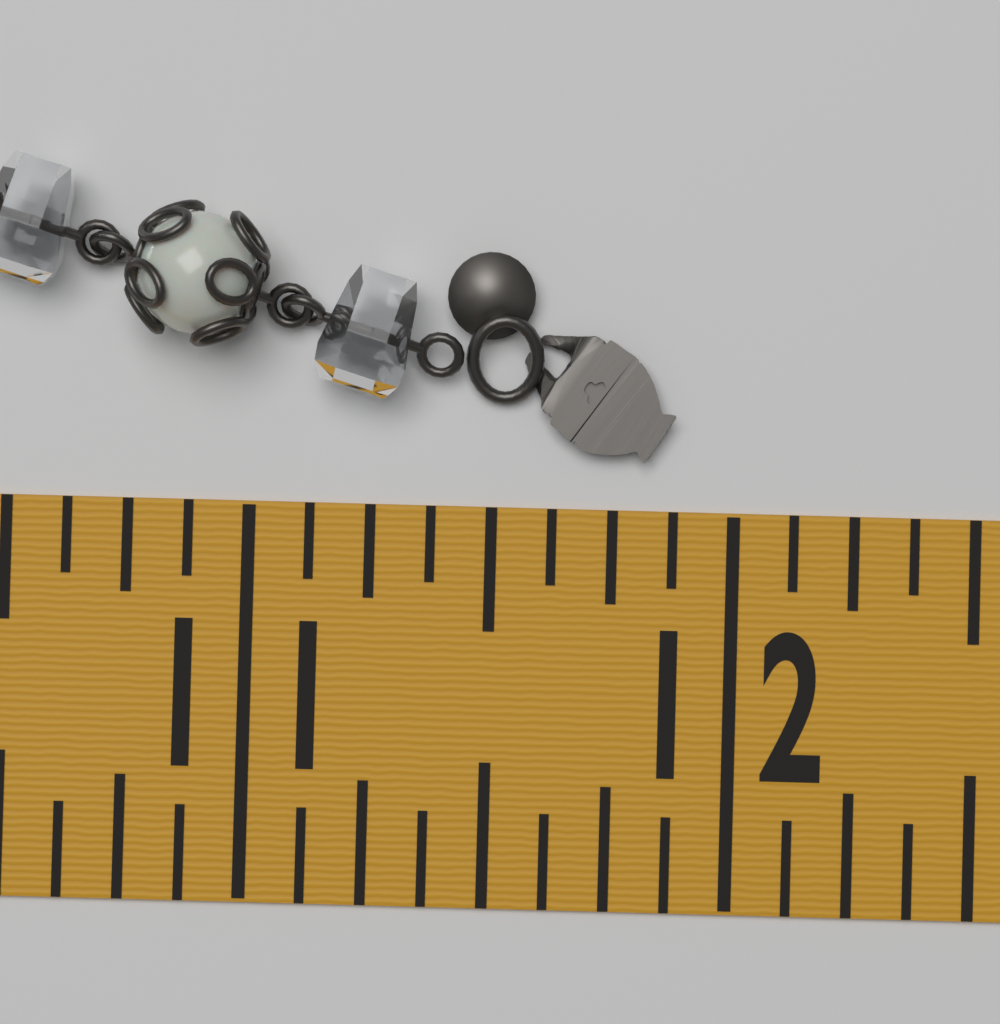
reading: 11.875 in
